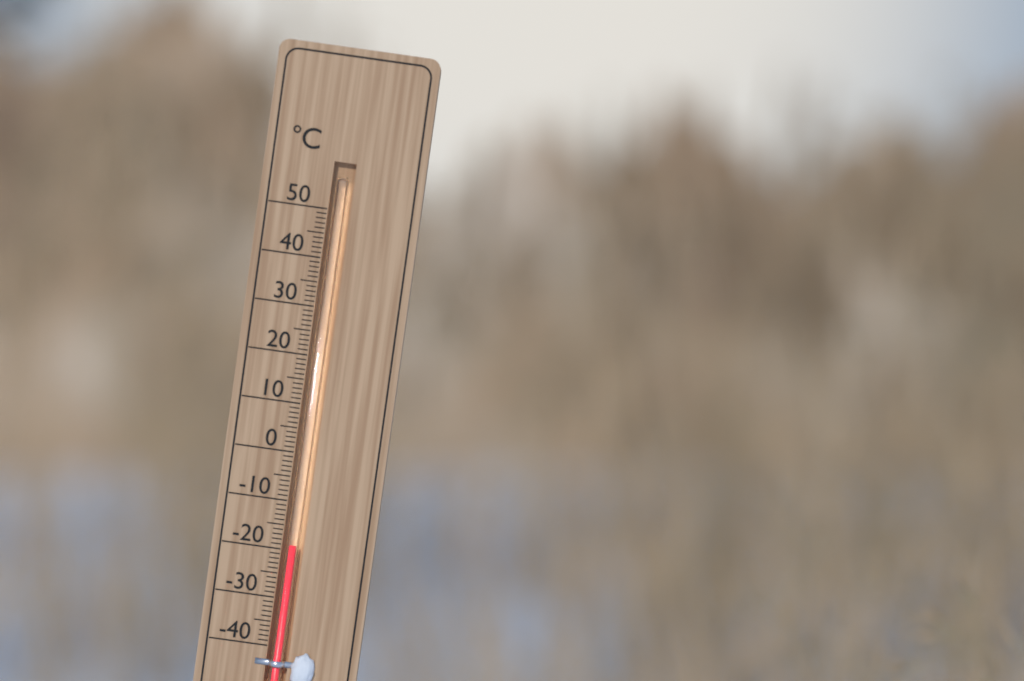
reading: -19 °C
